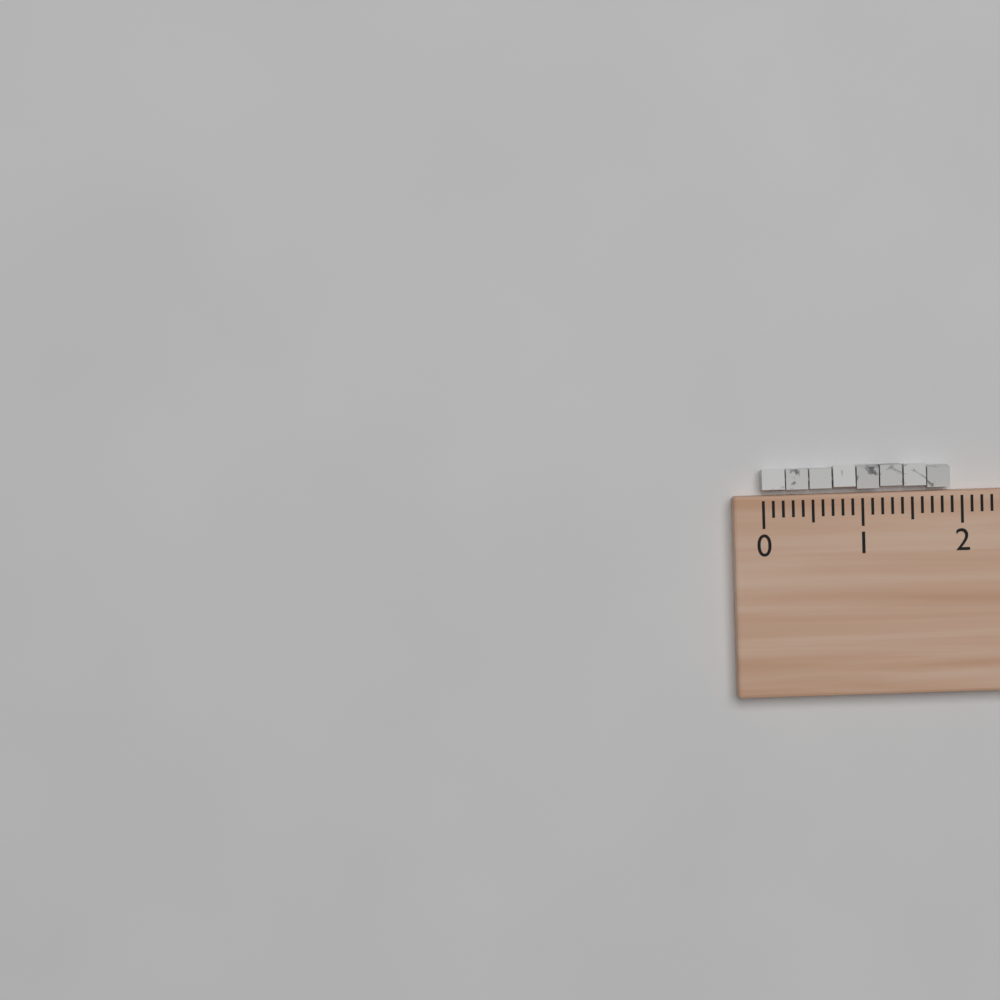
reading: 1.9 (no unit)
